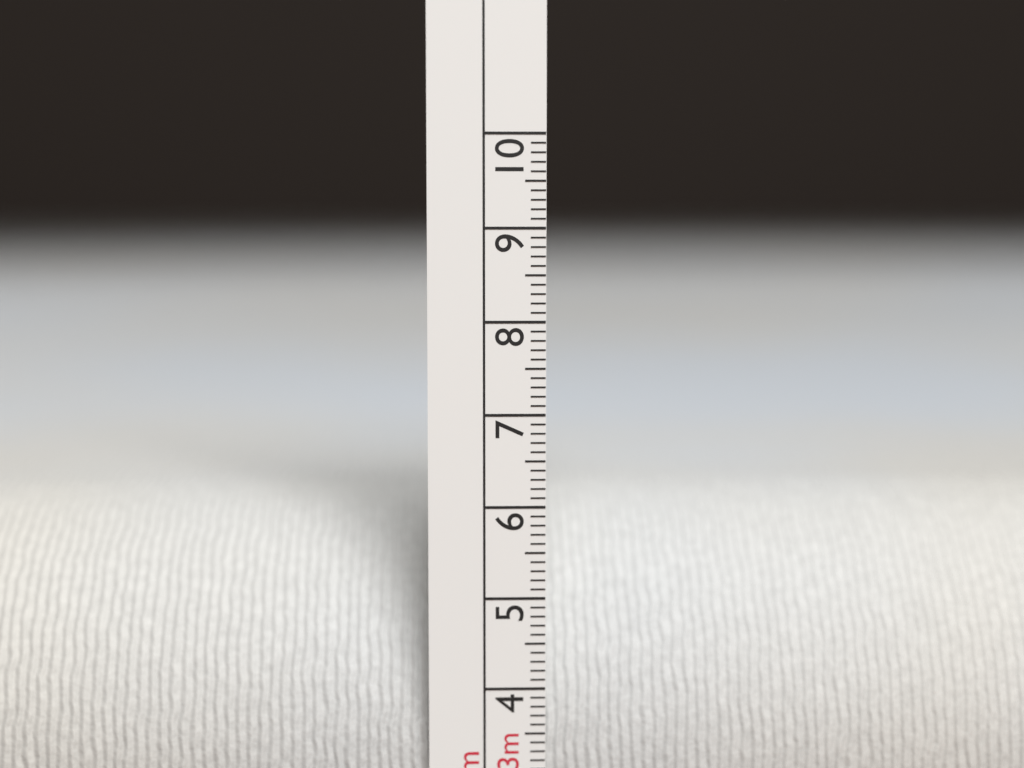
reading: 5.9 cm
